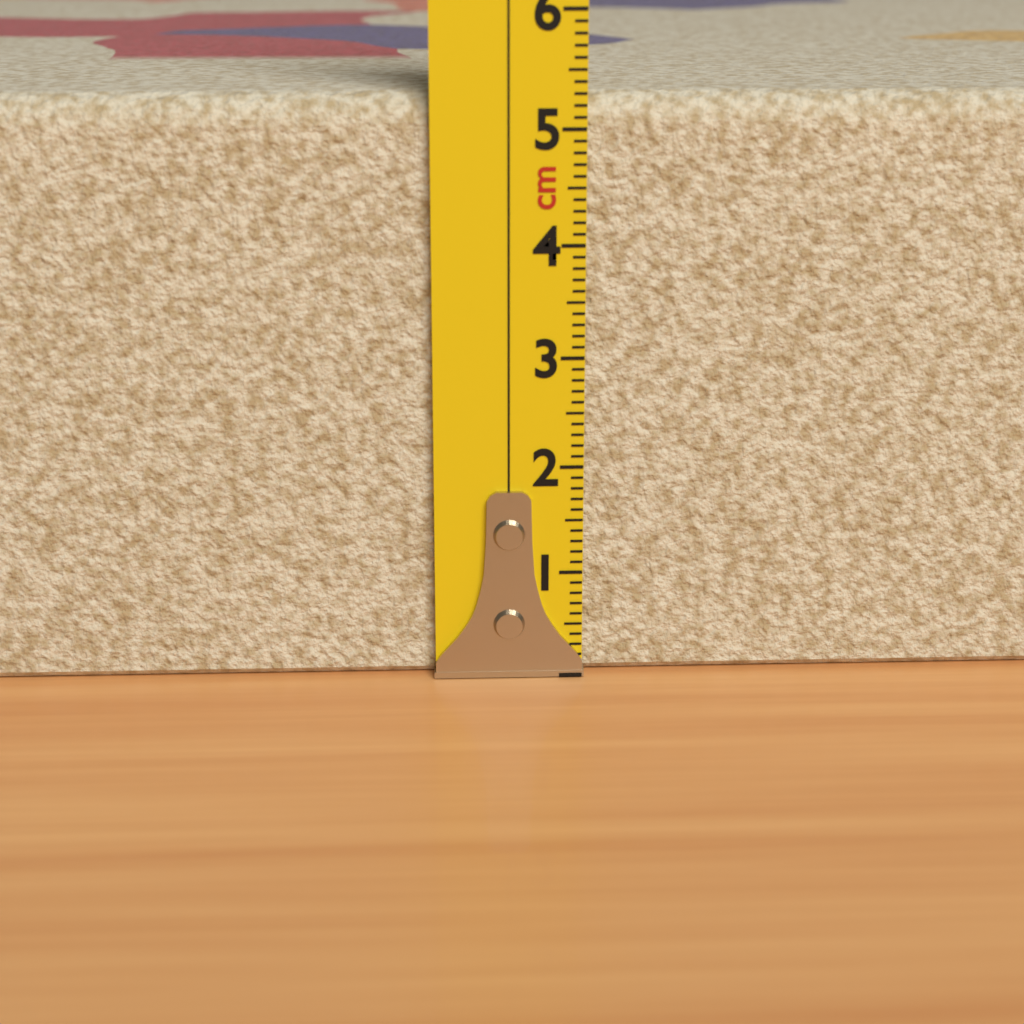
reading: 5.3 cm
